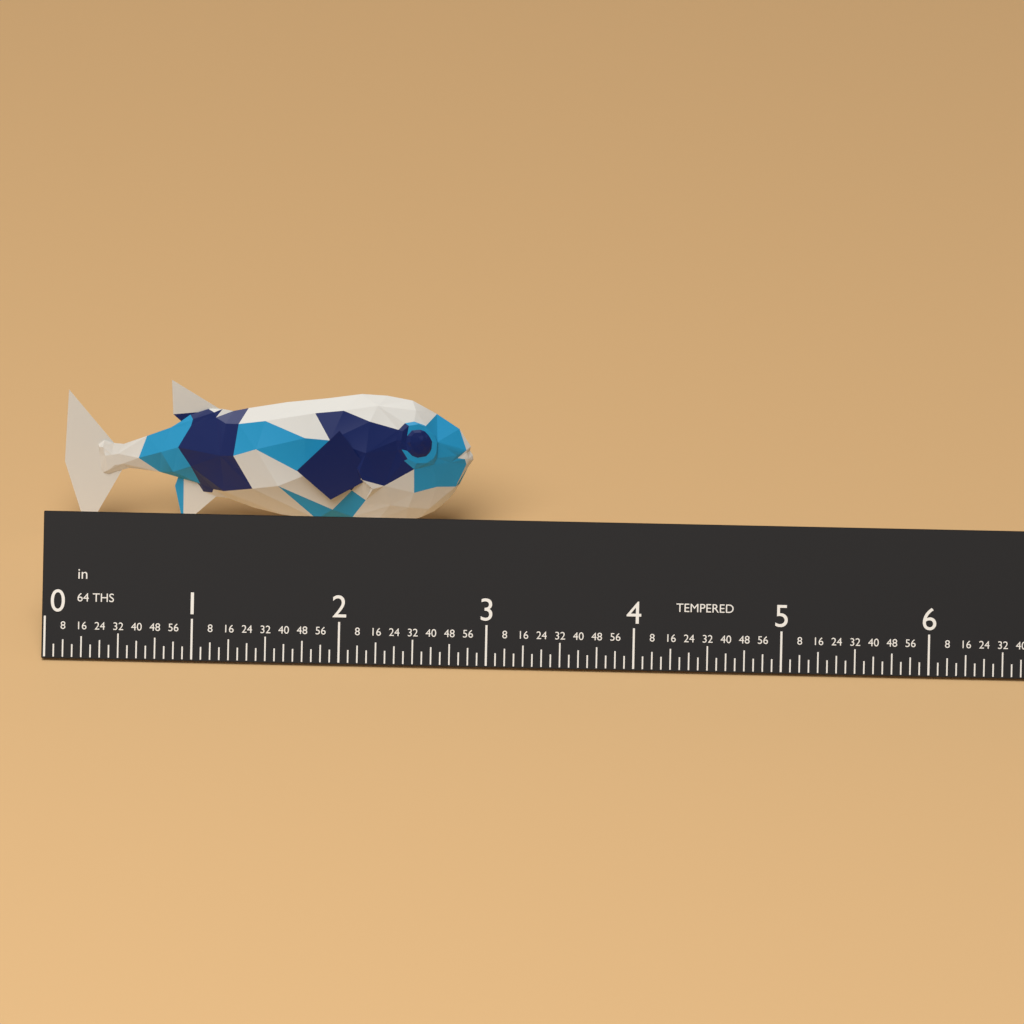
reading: 2.8125 in
